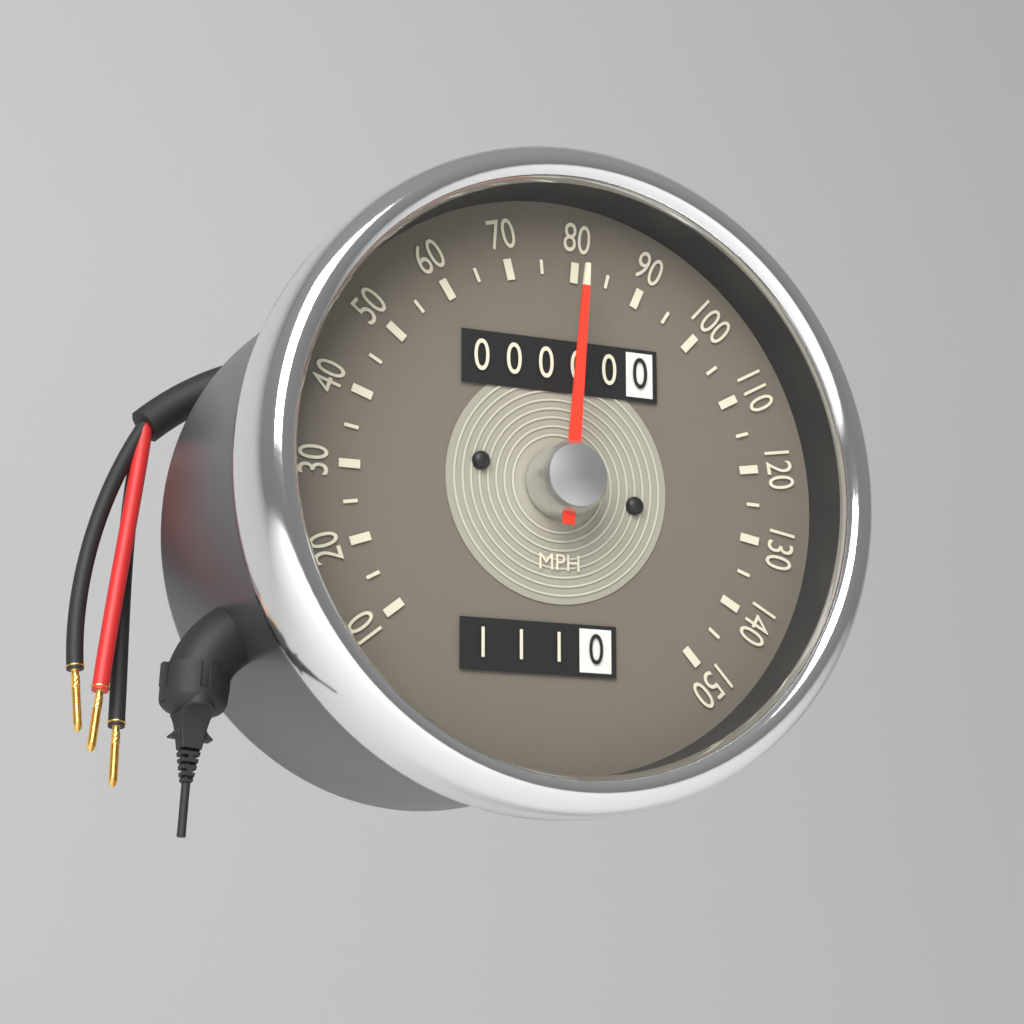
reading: 80 MPH
